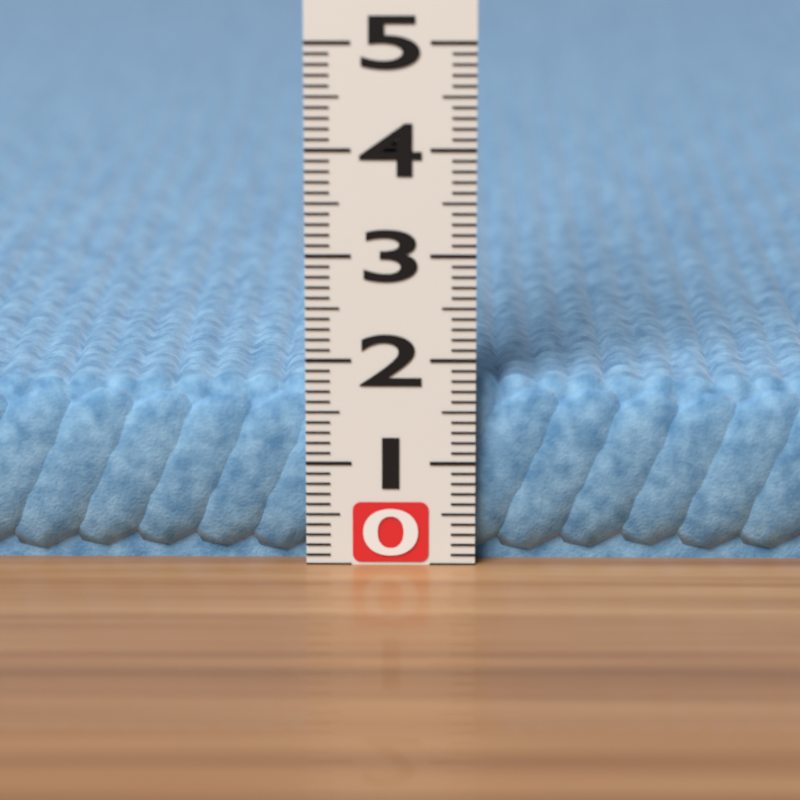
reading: 1.8 (no unit)
